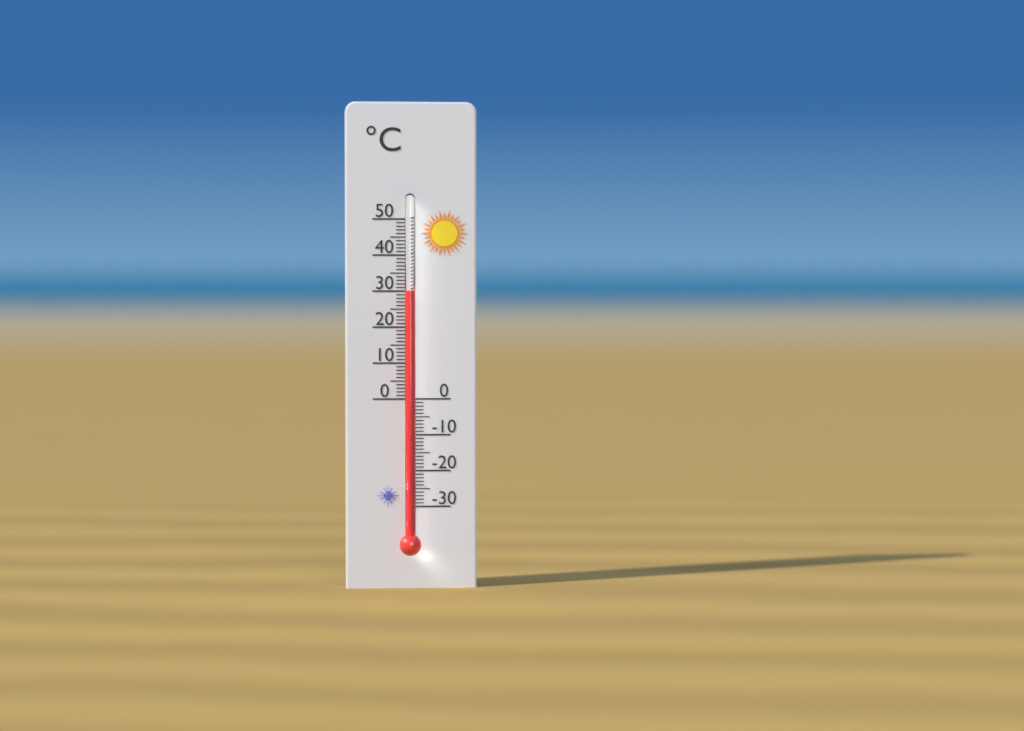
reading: 30 °C
